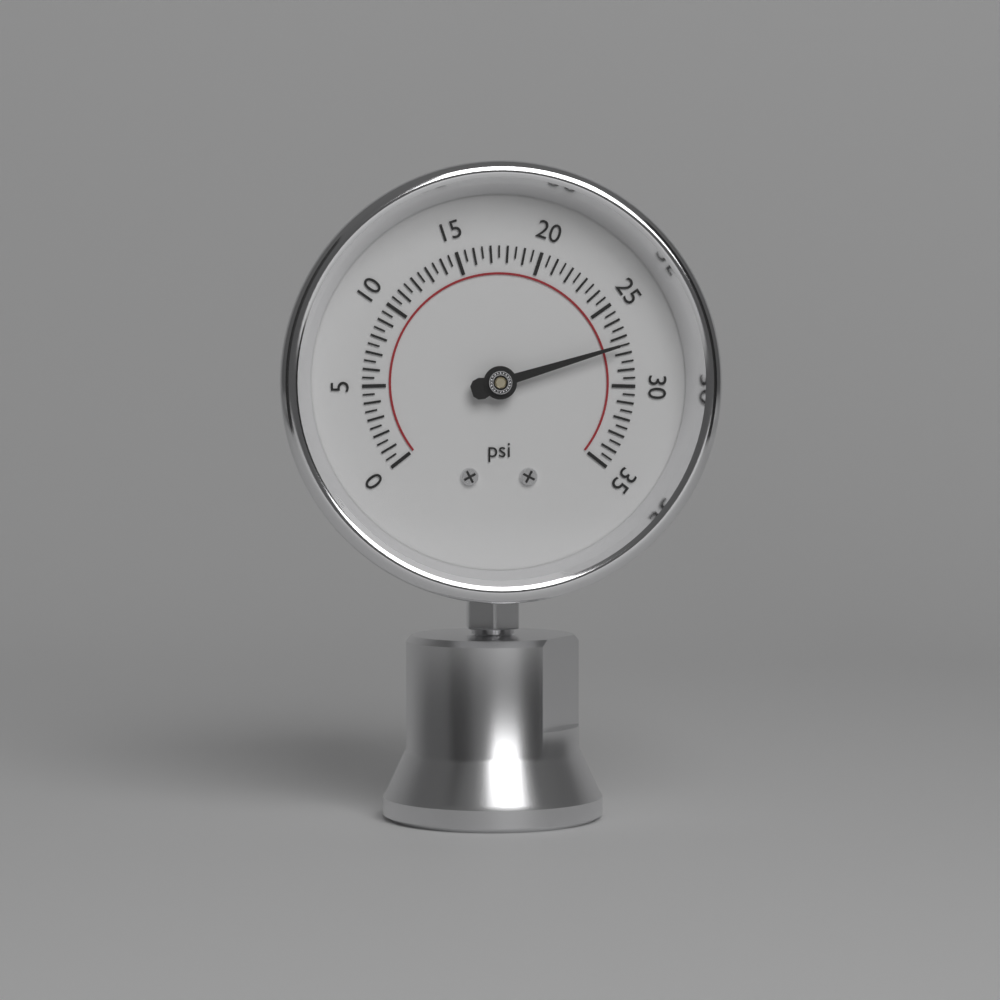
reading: 27.5 psi
